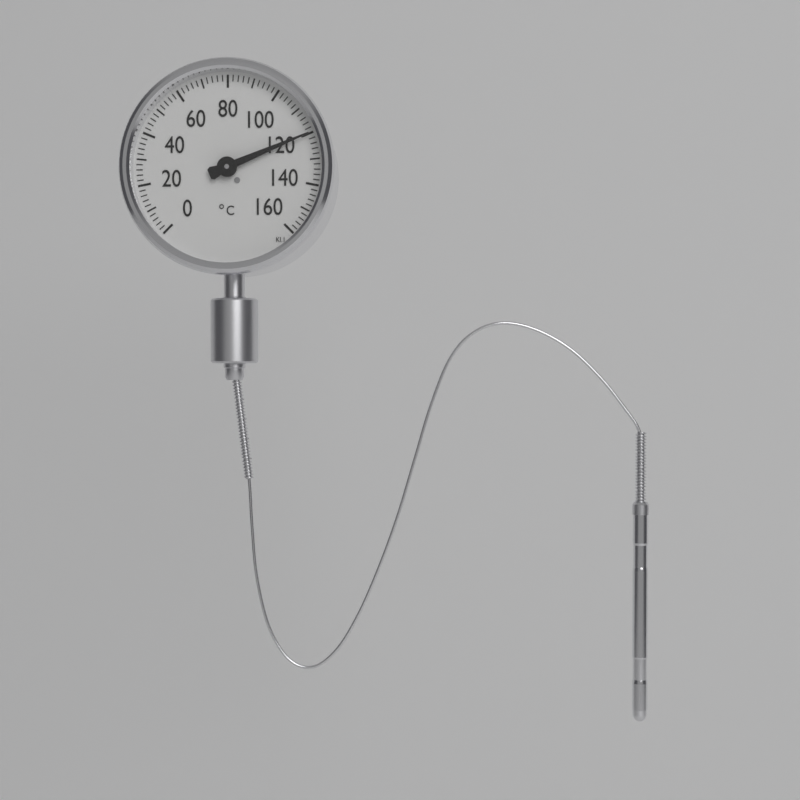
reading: 120 °C
